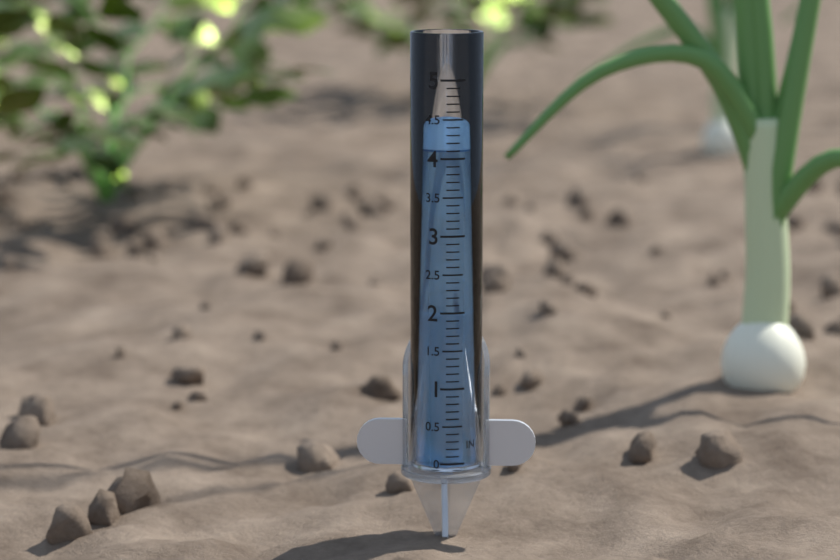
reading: 4.1 in
